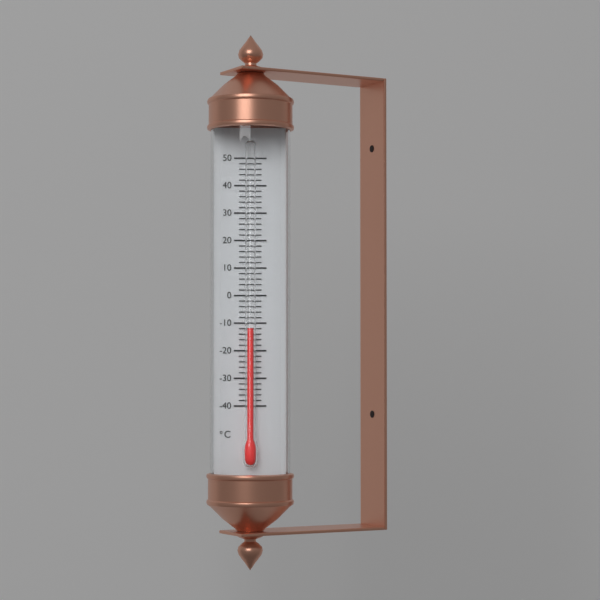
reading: -12 °C
